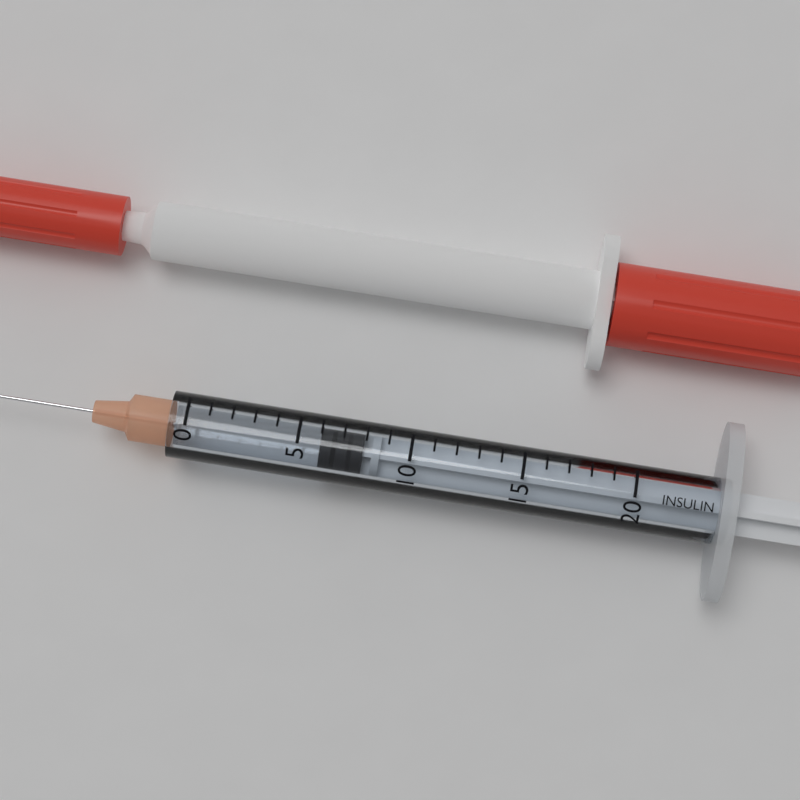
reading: 6 (no unit)
